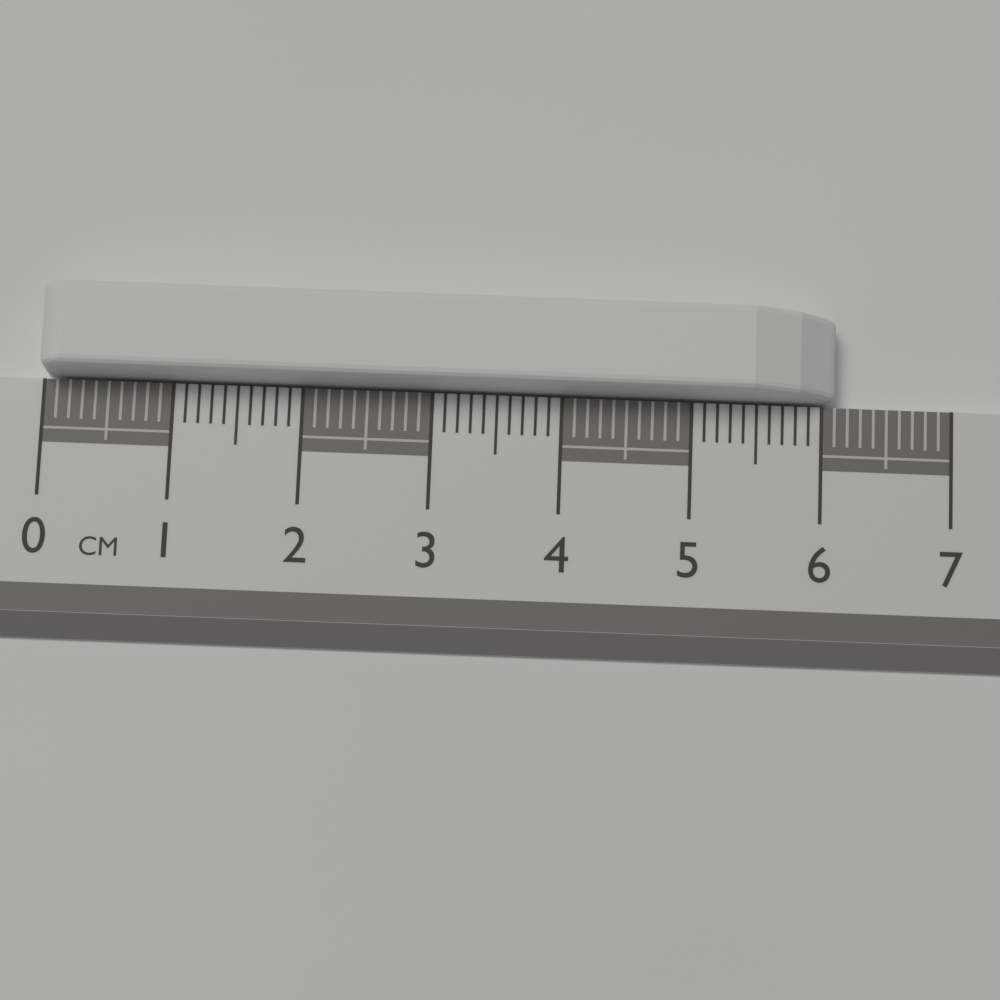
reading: 6.1 cm
